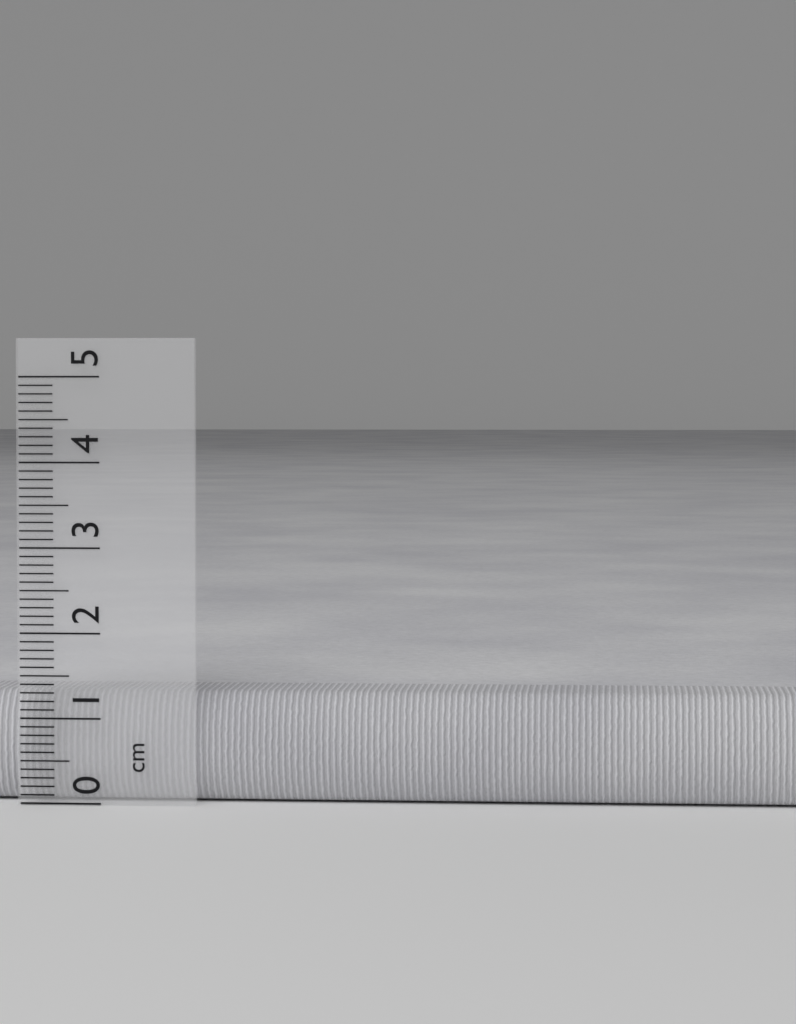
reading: 1.3 cm
